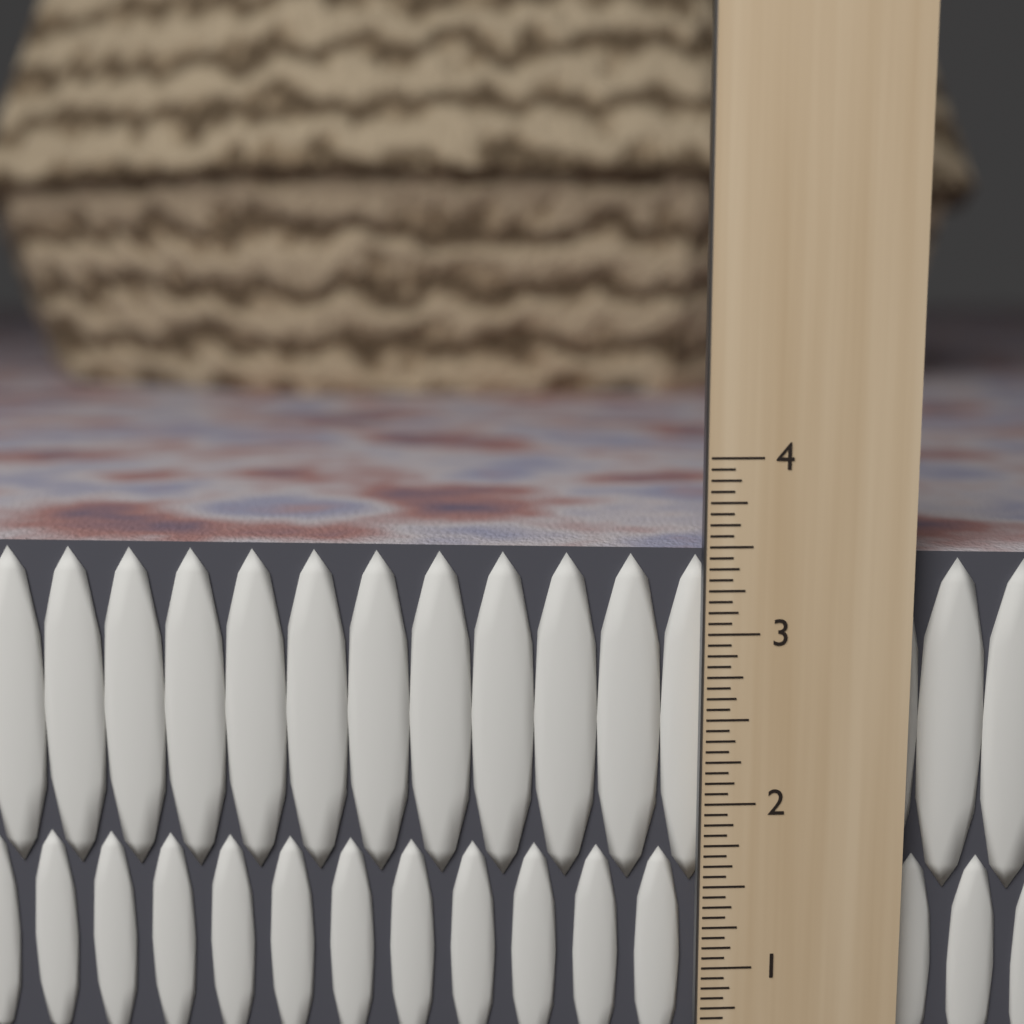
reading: 3.4375 in
